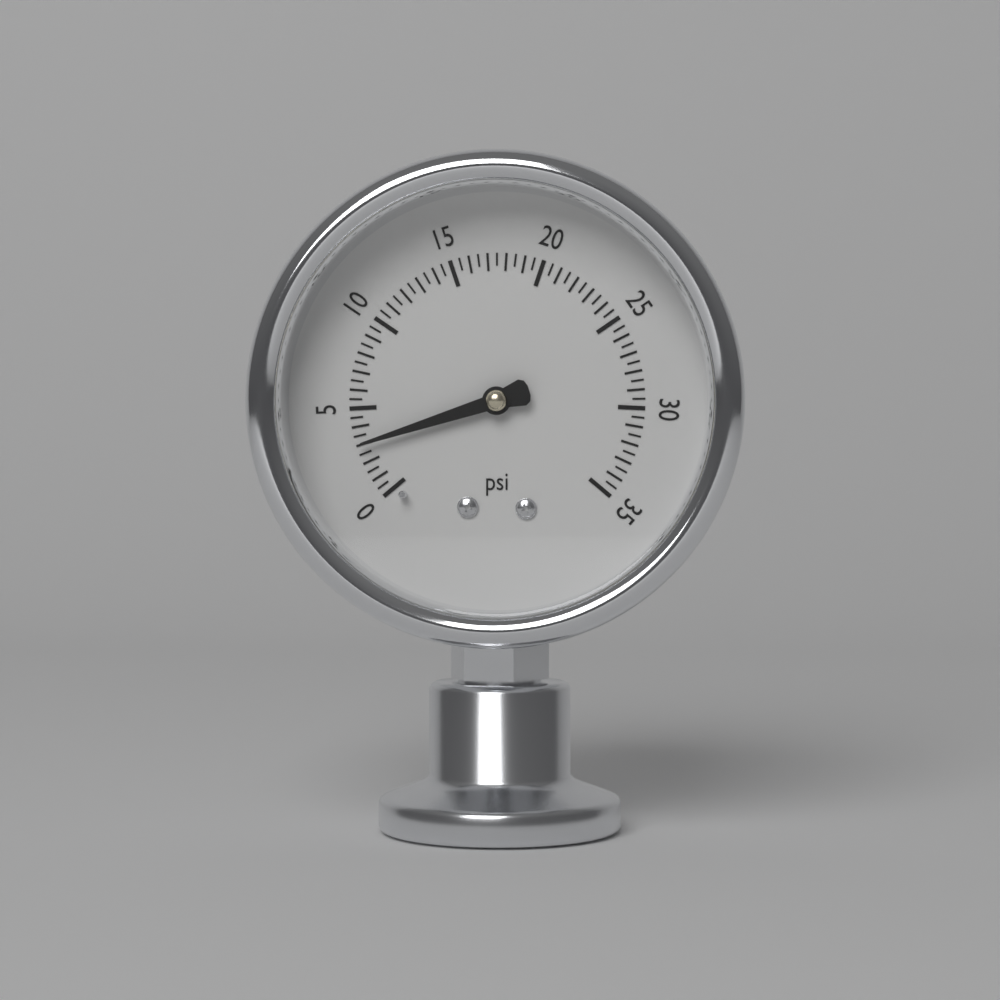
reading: 3.0 psi
